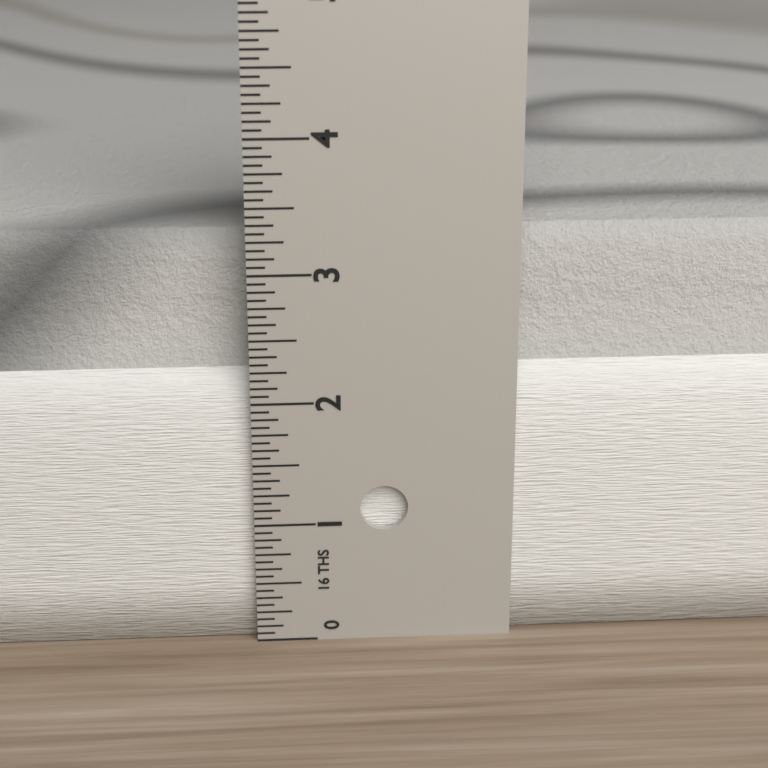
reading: 3.2500 in
